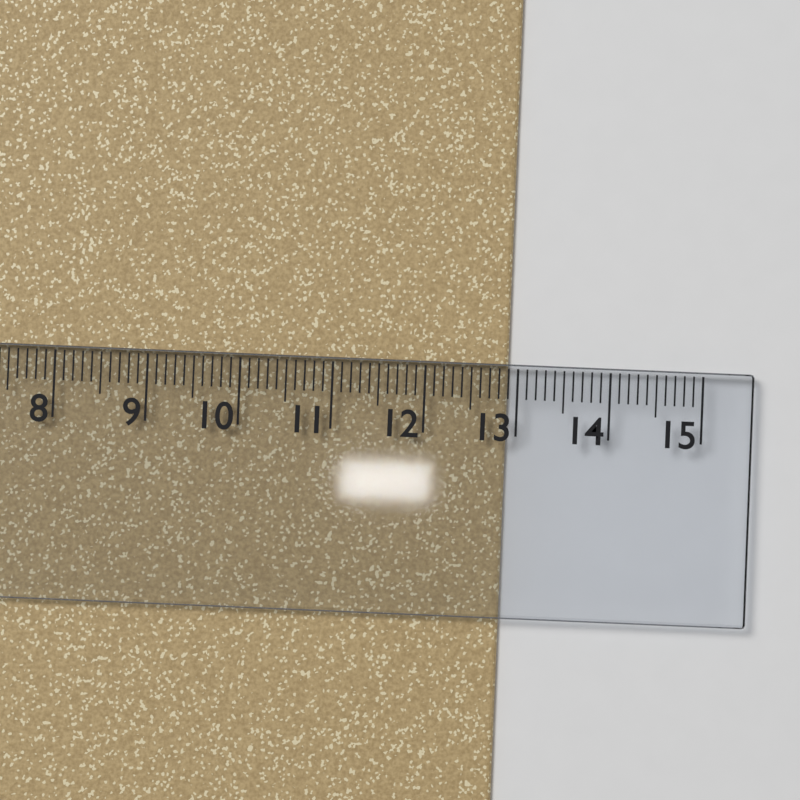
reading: 12.9 cm
